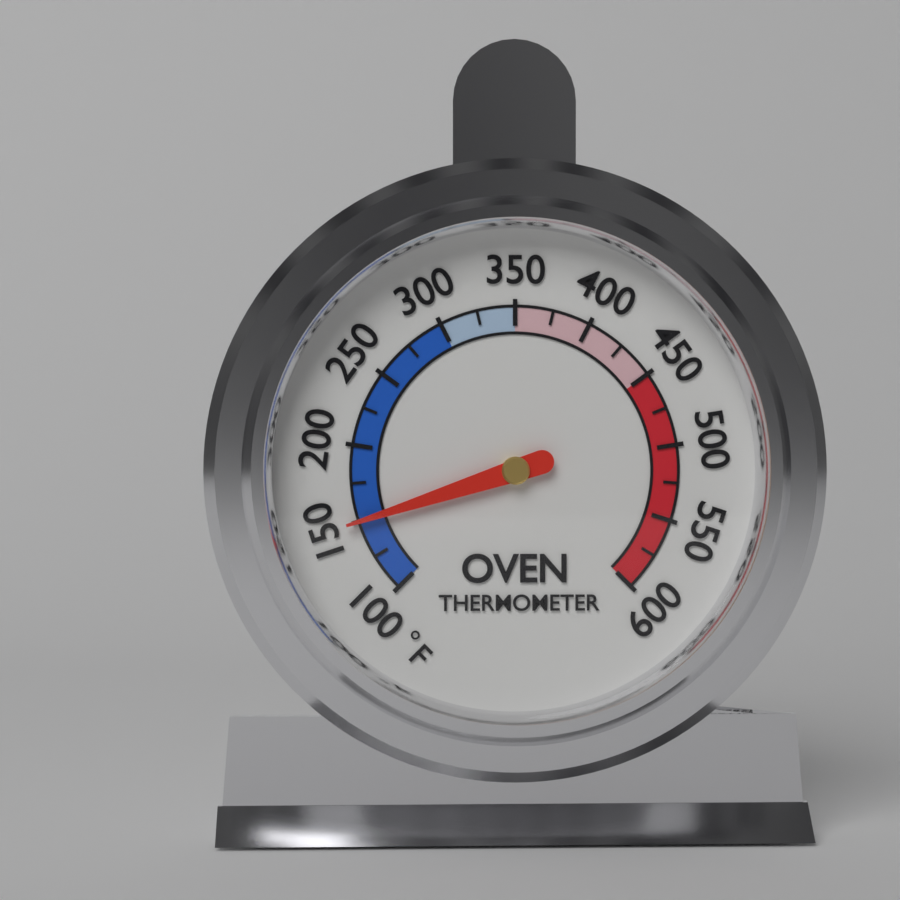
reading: 150 °F
